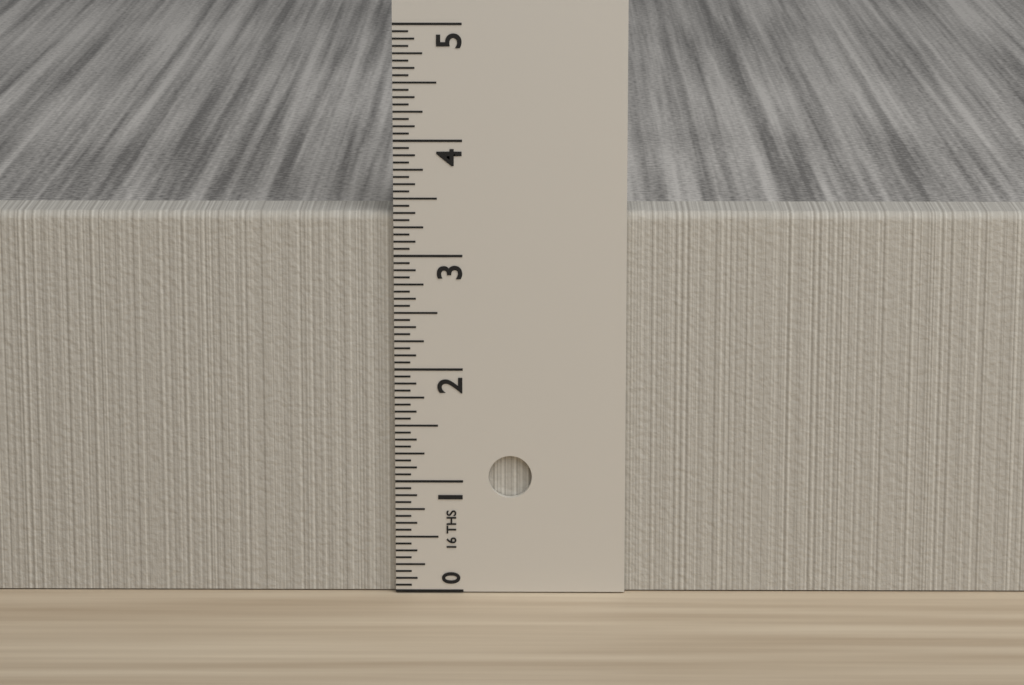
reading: 3.3750 in
